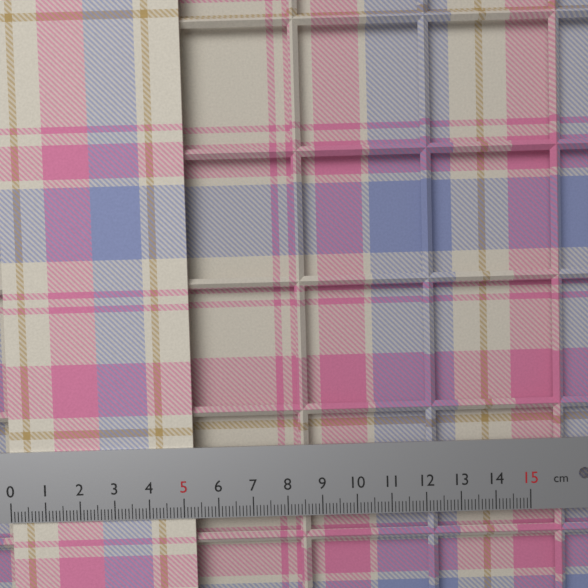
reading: 5.3 cm
